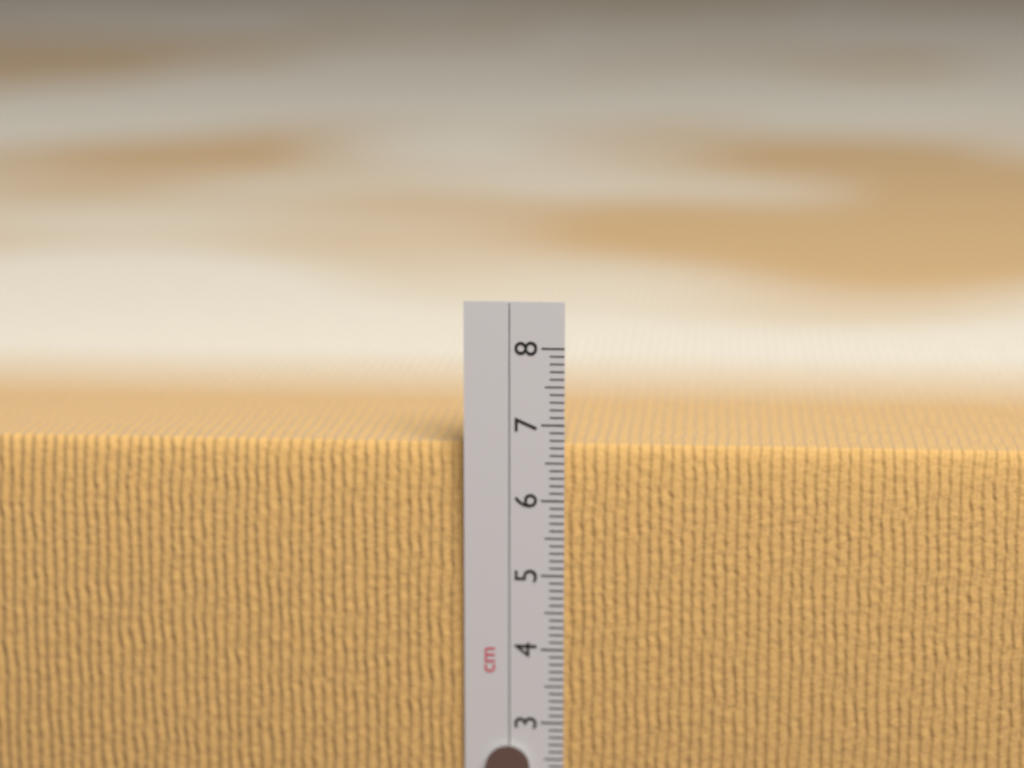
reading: 6.7 cm
